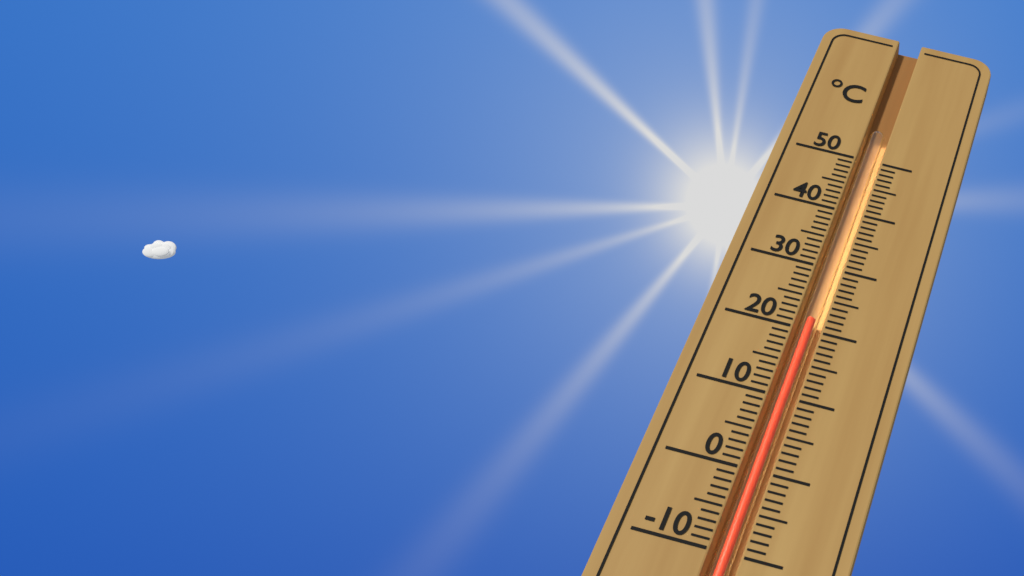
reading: 22 °C
